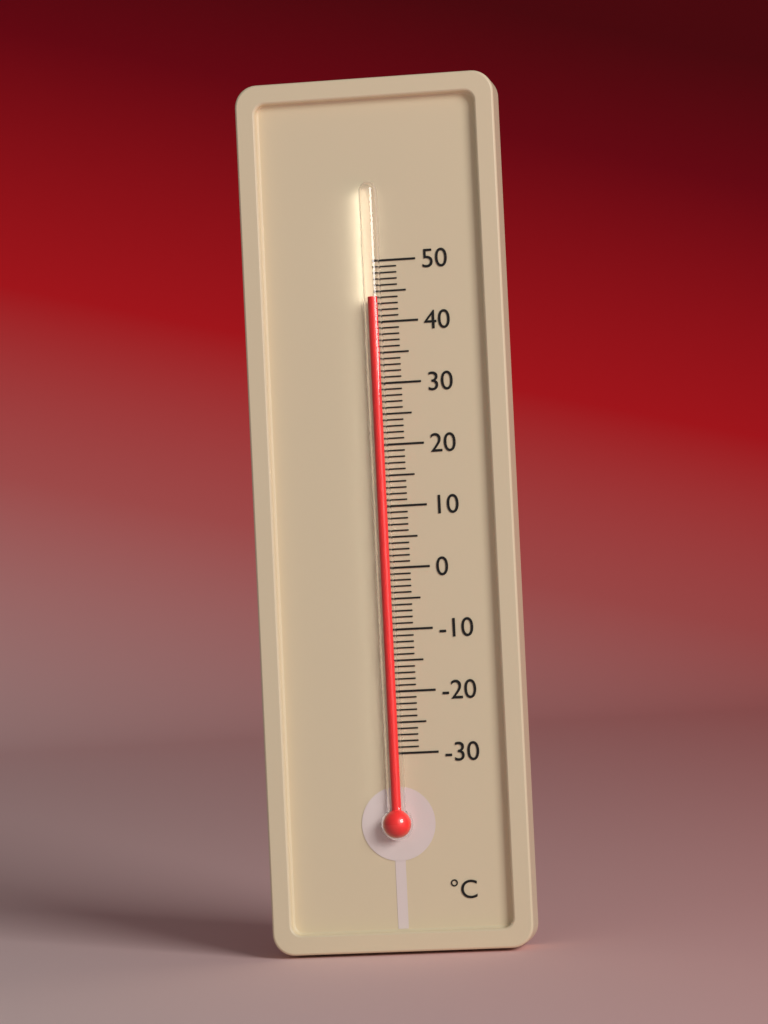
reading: 44 °C
